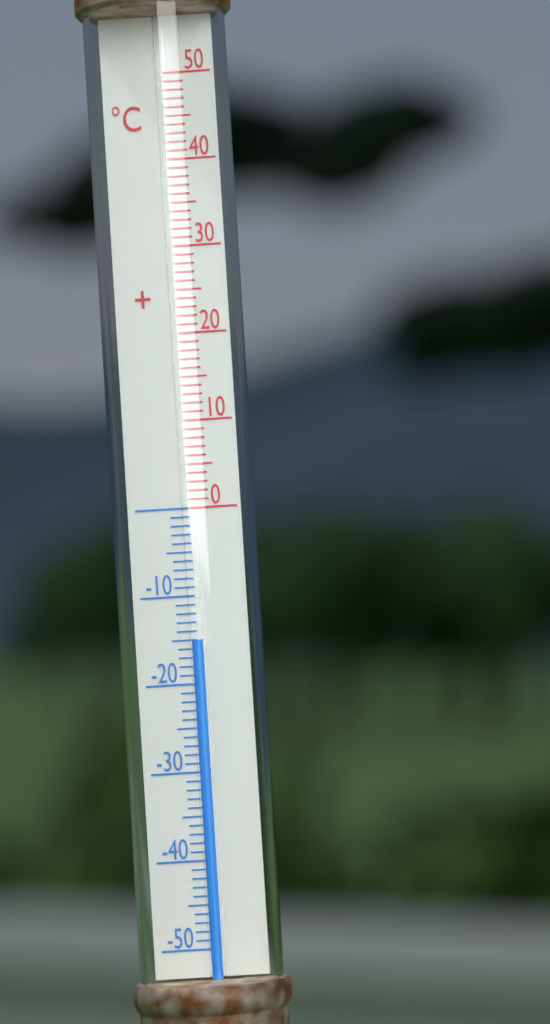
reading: -15 °C
